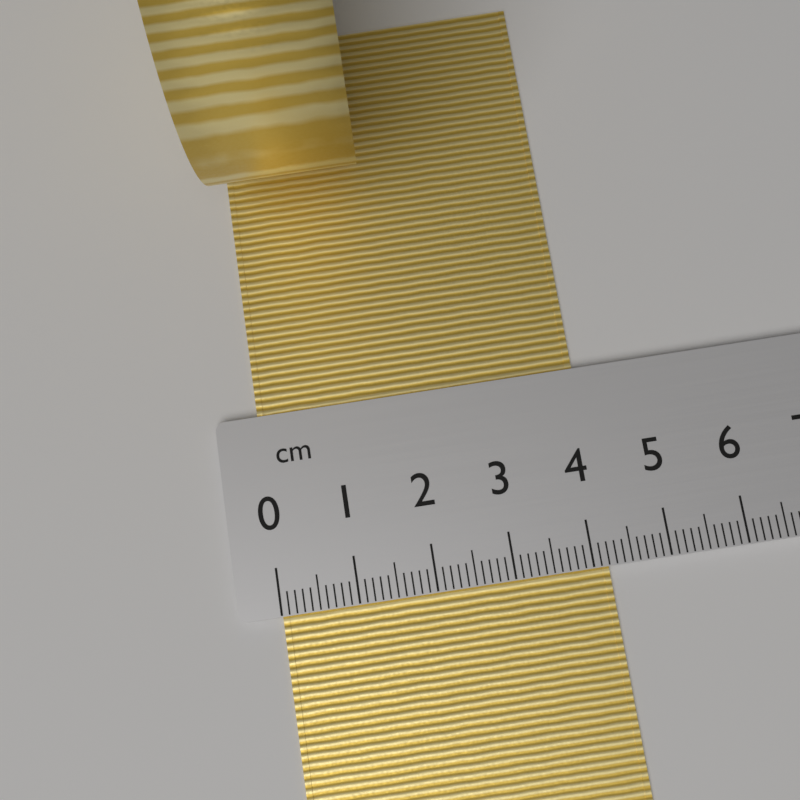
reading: 4.2 cm
